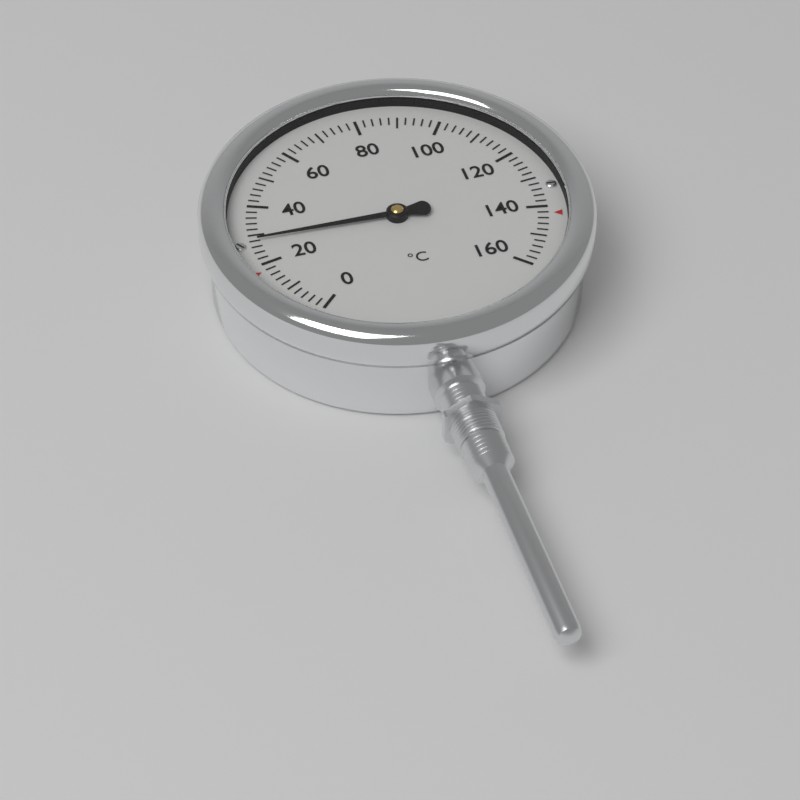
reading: 28 °C
